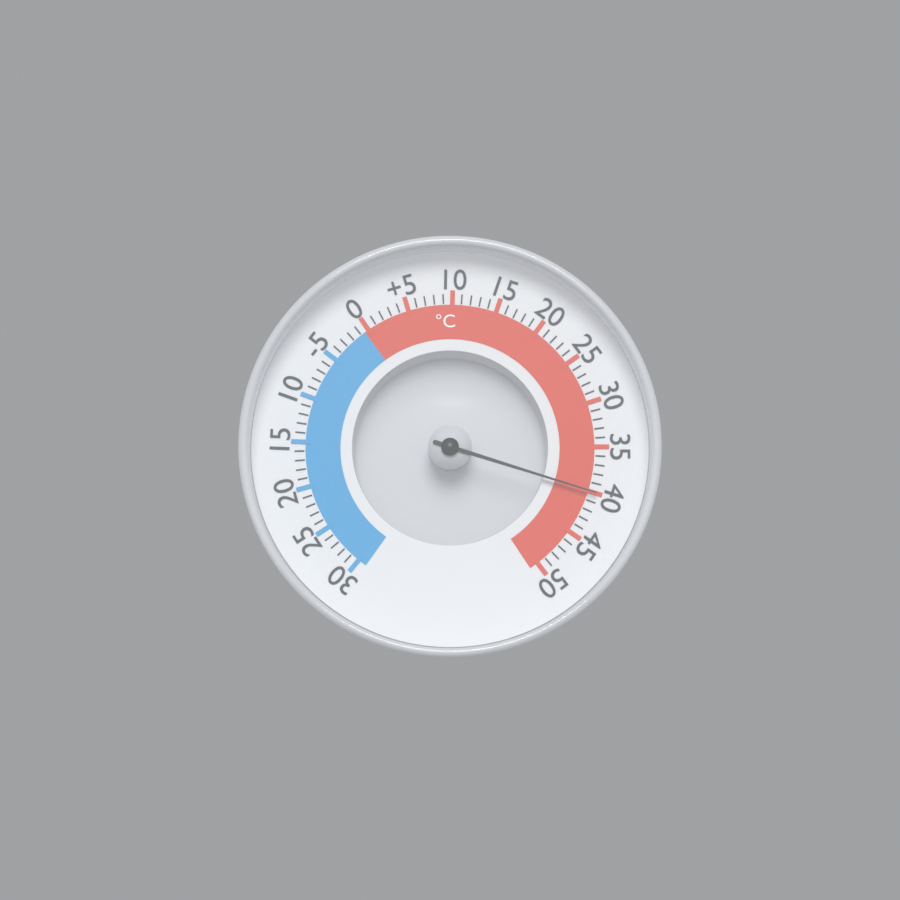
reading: 40 °C
